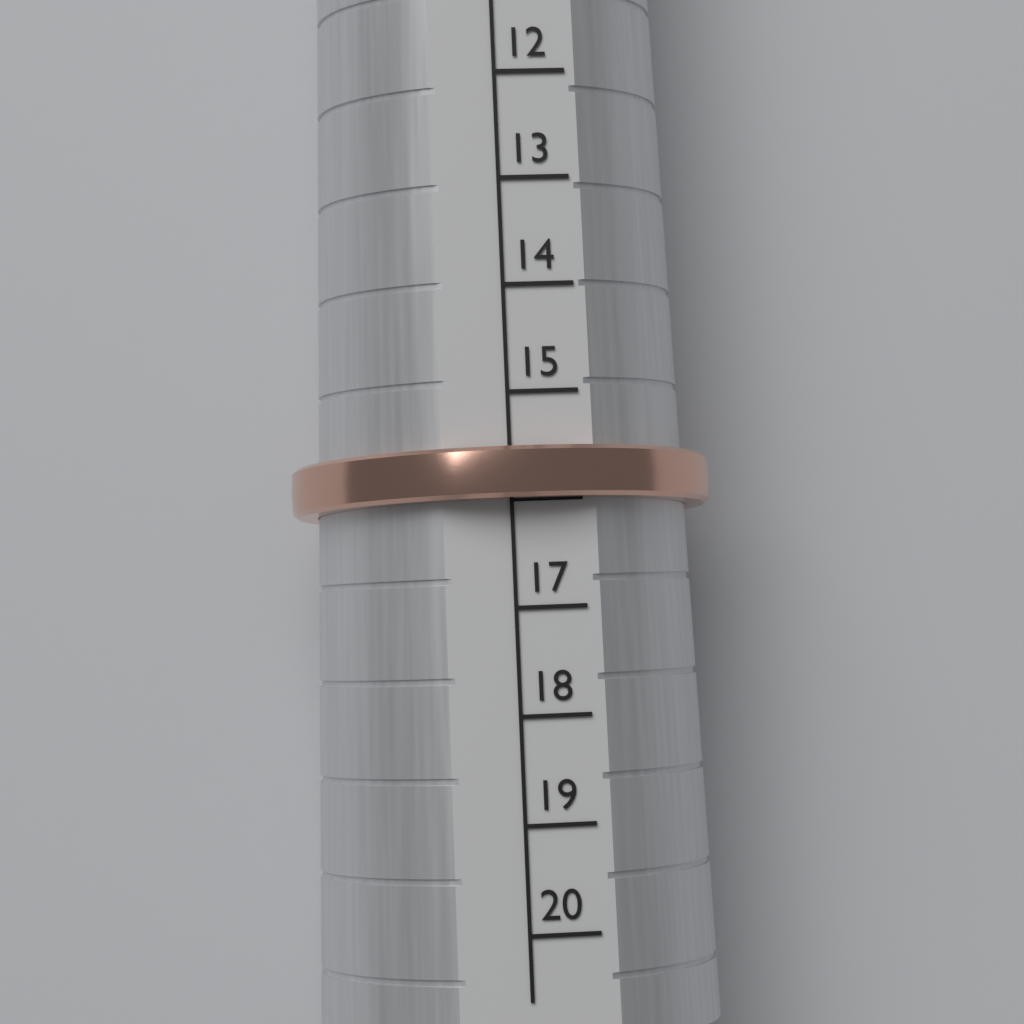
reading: 16 (no unit)
